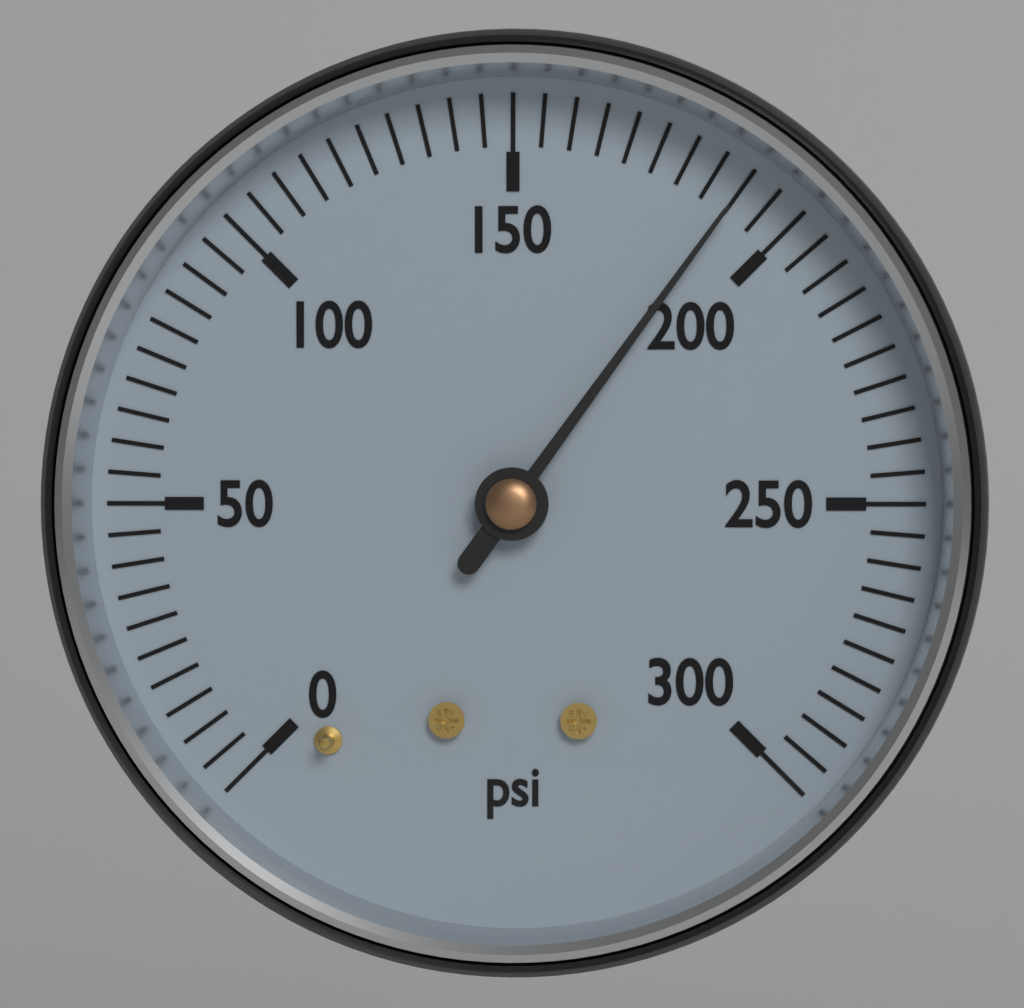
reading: 190 psi
